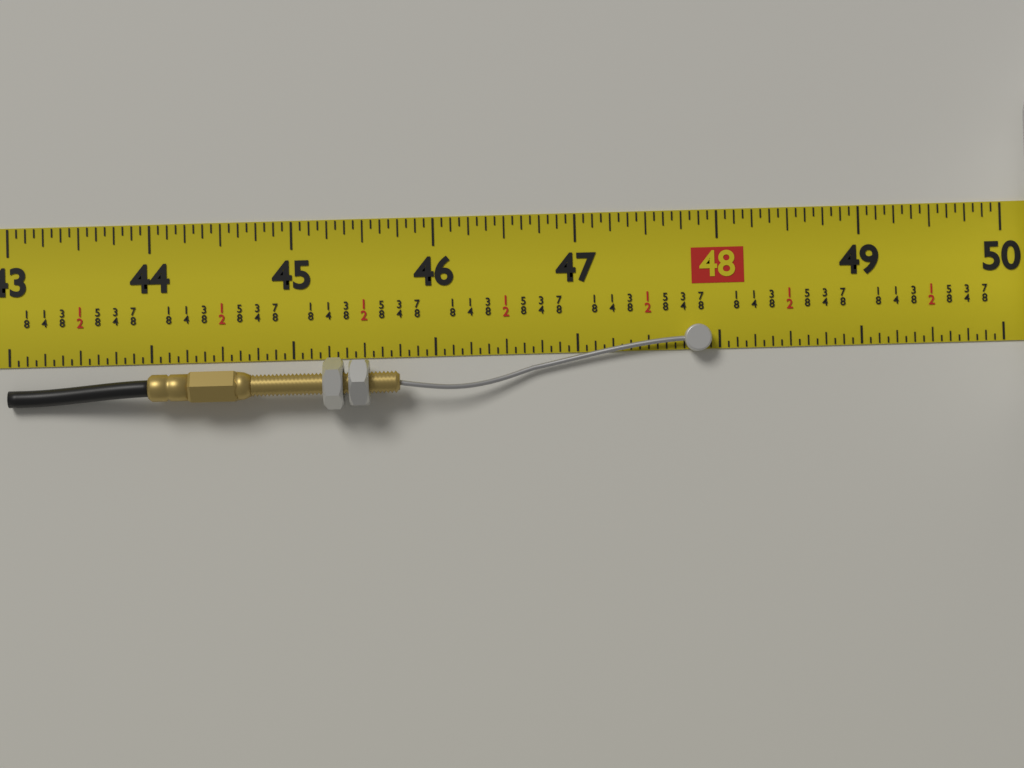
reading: 47.9375 in
